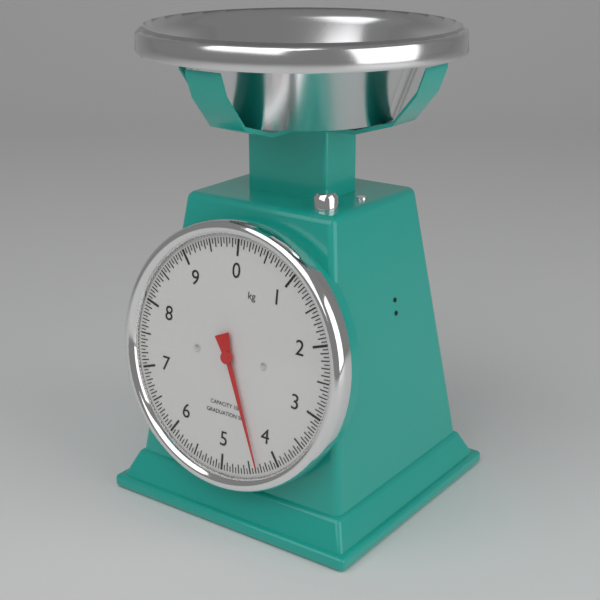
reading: 4.35 kg
